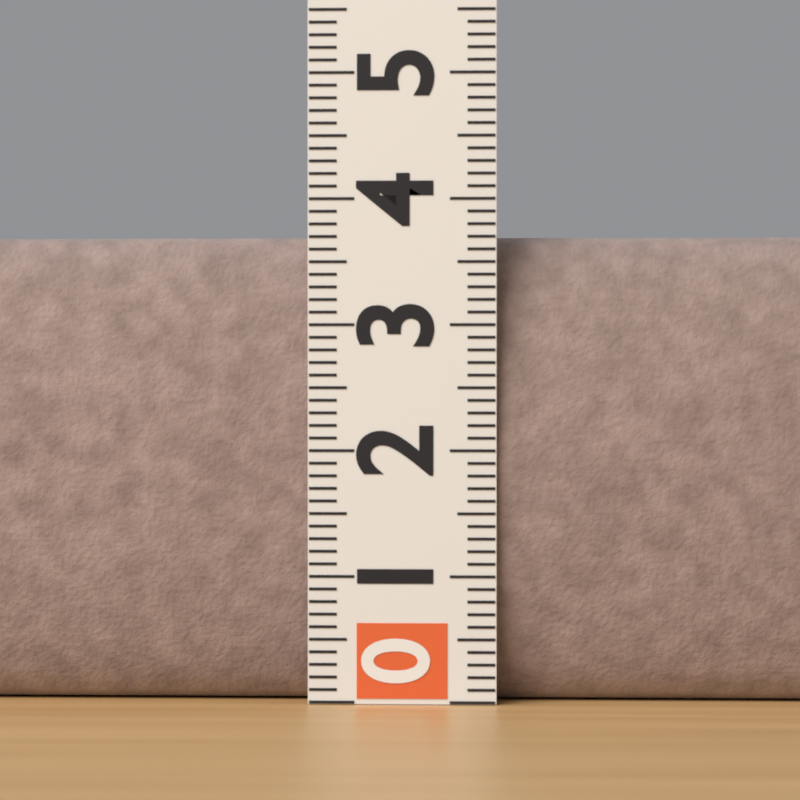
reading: 3.7 (no unit)
